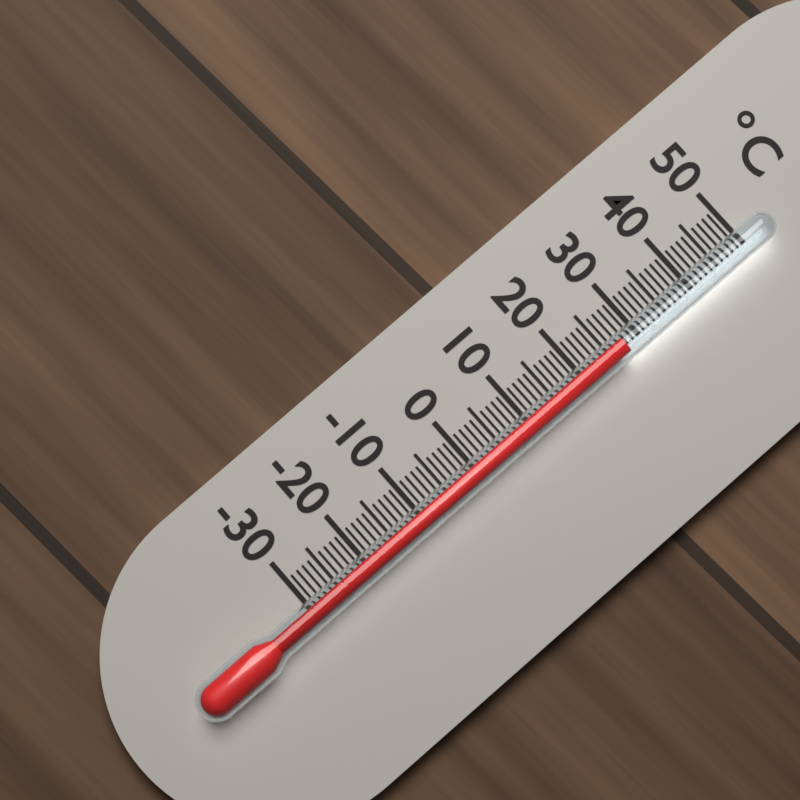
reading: 27 °C
